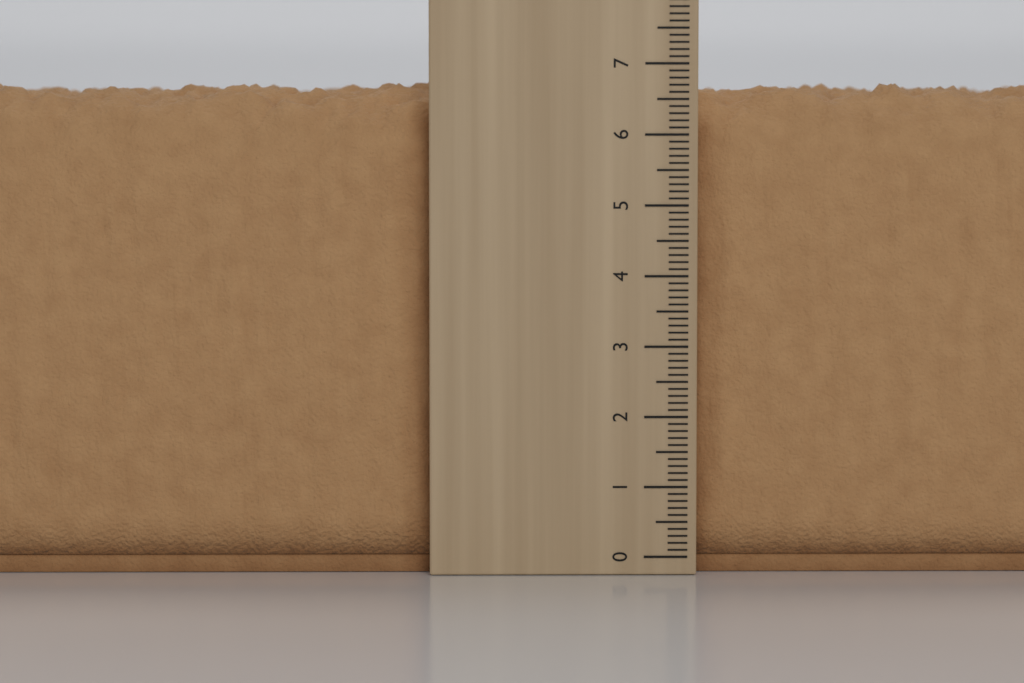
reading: 6.8 cm
